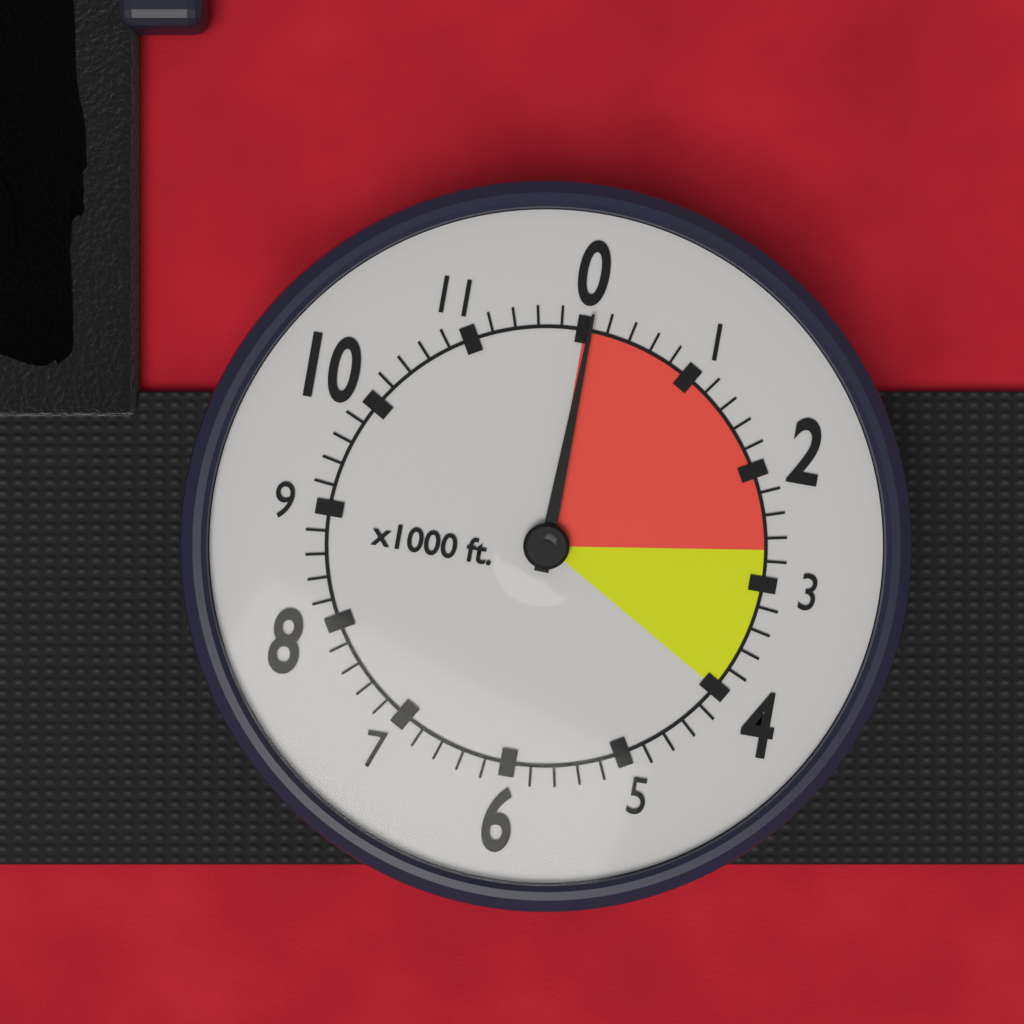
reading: 50 ft
